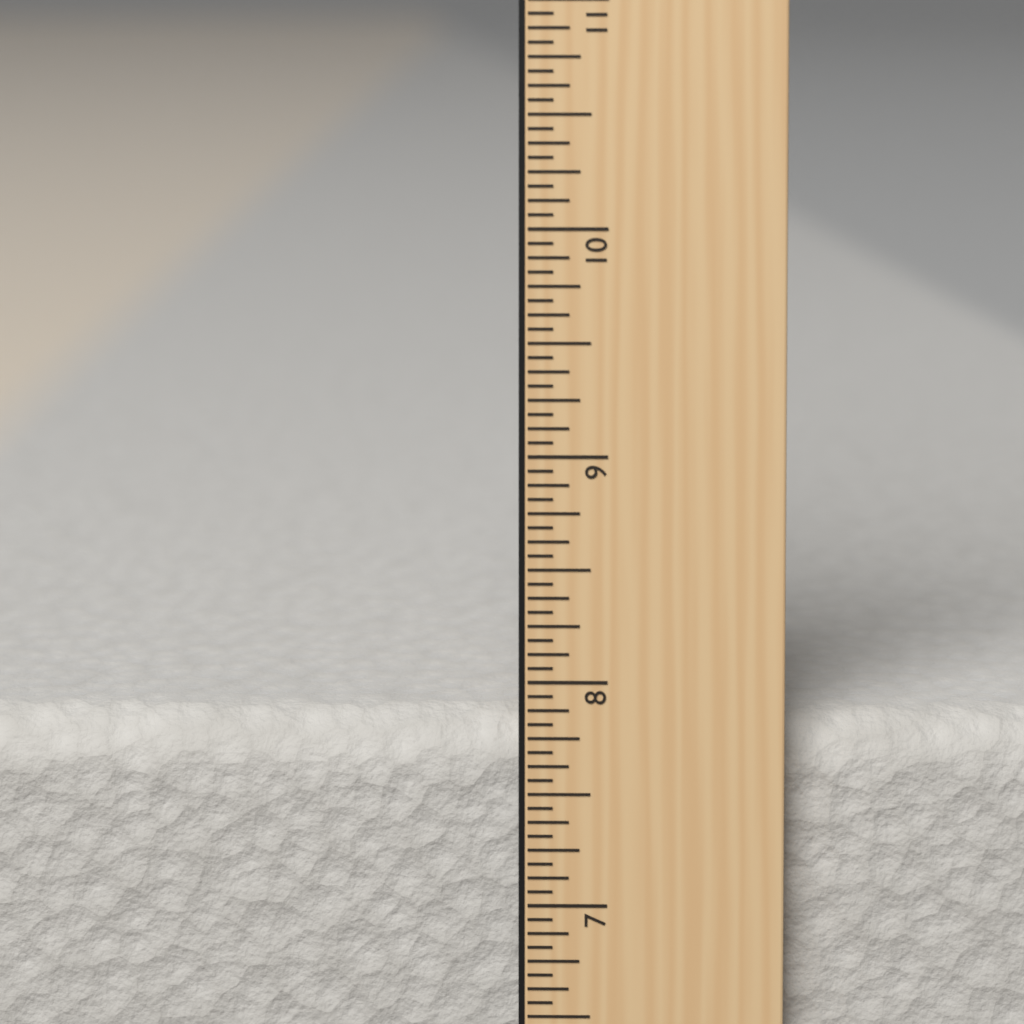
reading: 7.8125 in
